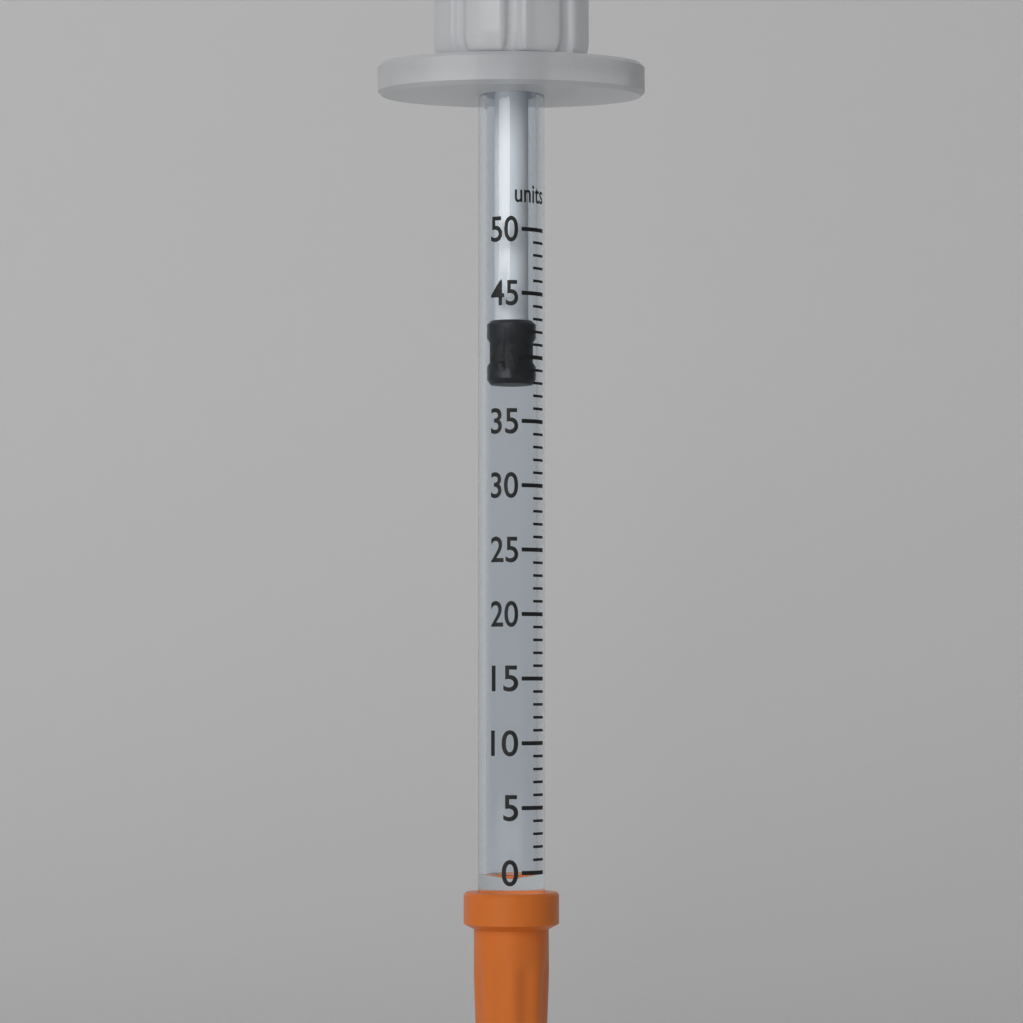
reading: 38 units
